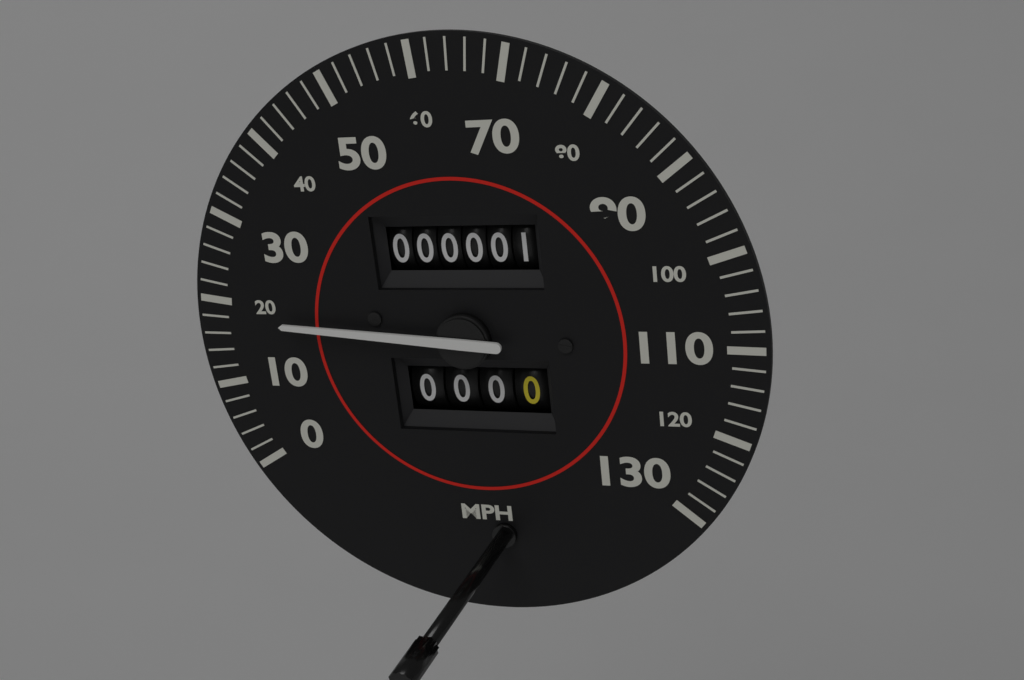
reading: 18 mph
